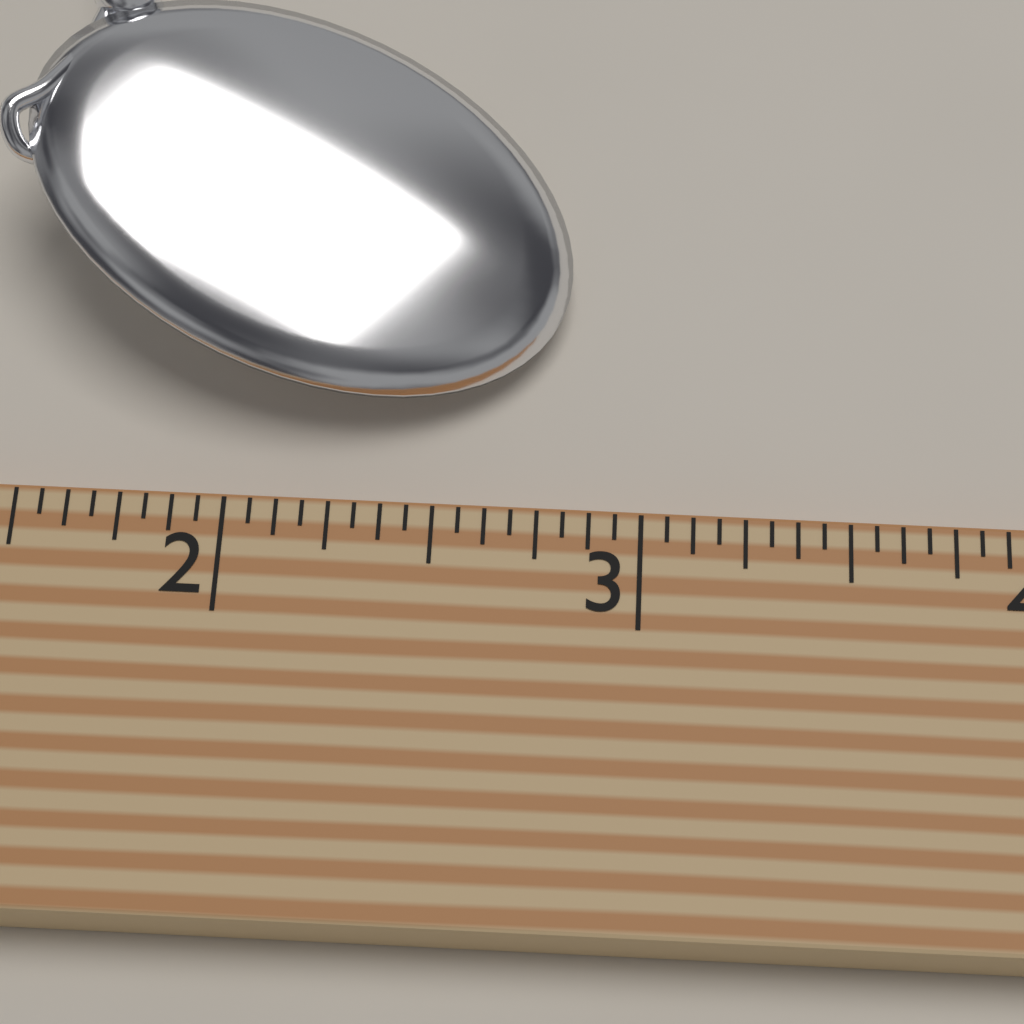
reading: 2.8125 (no unit)
